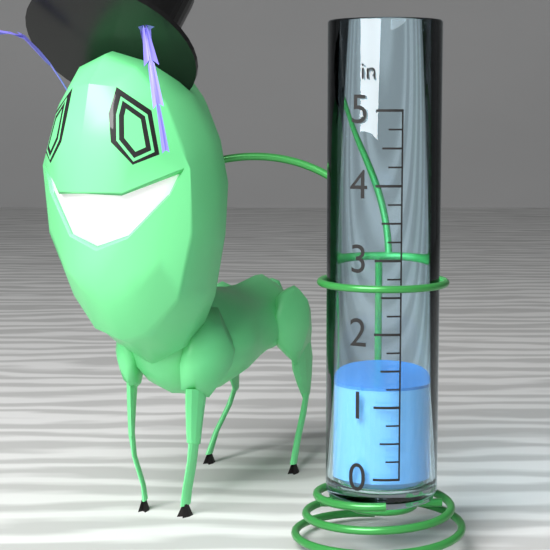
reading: 1.25 in
